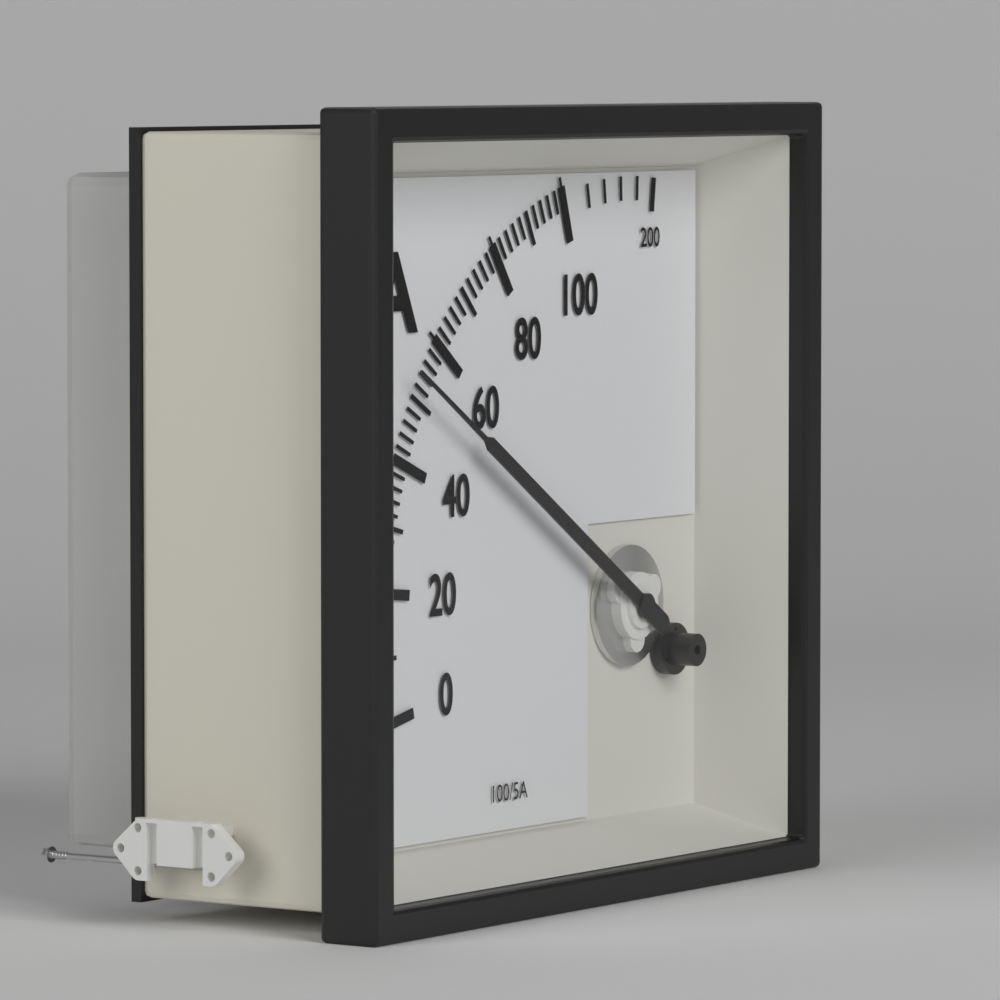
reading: 52 A
